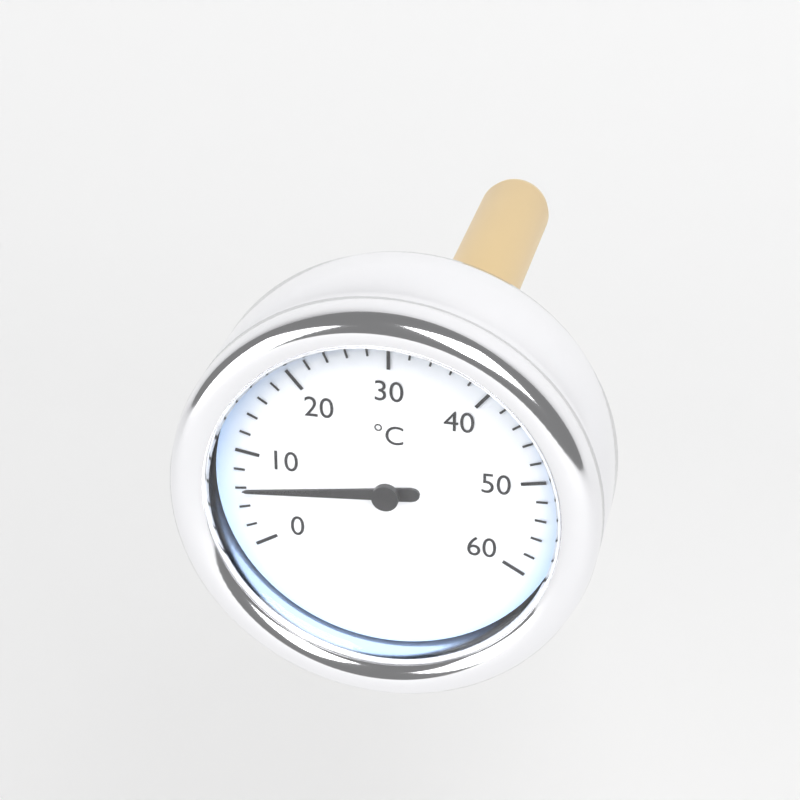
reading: 6 °C
